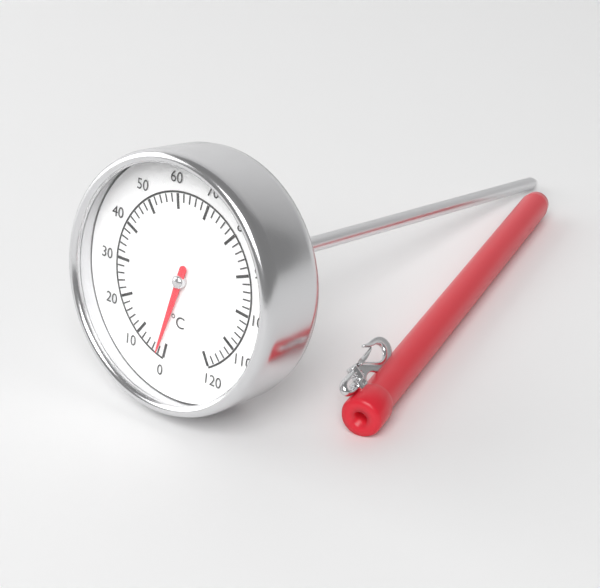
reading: 2 °C
